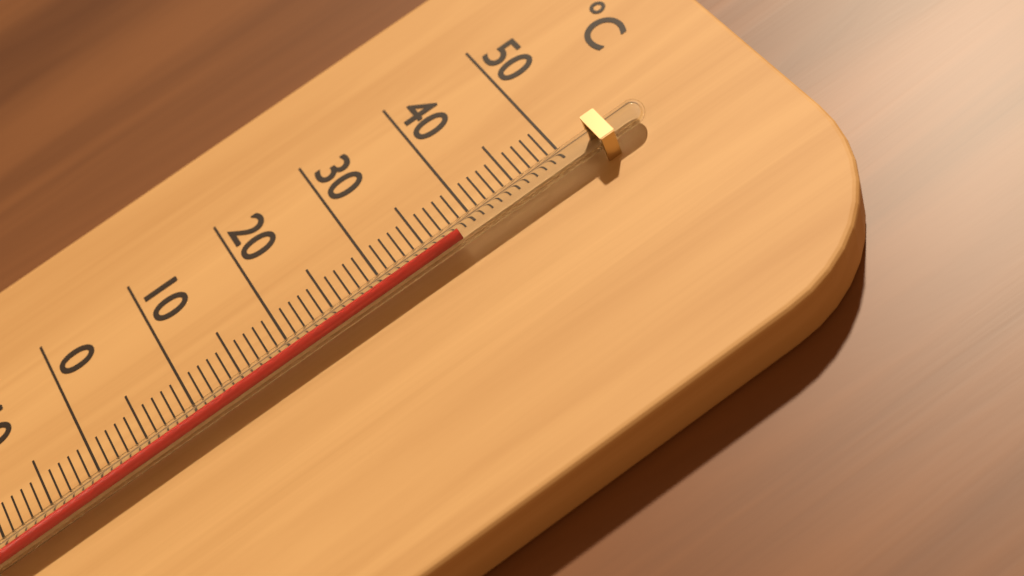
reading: 38 °C
